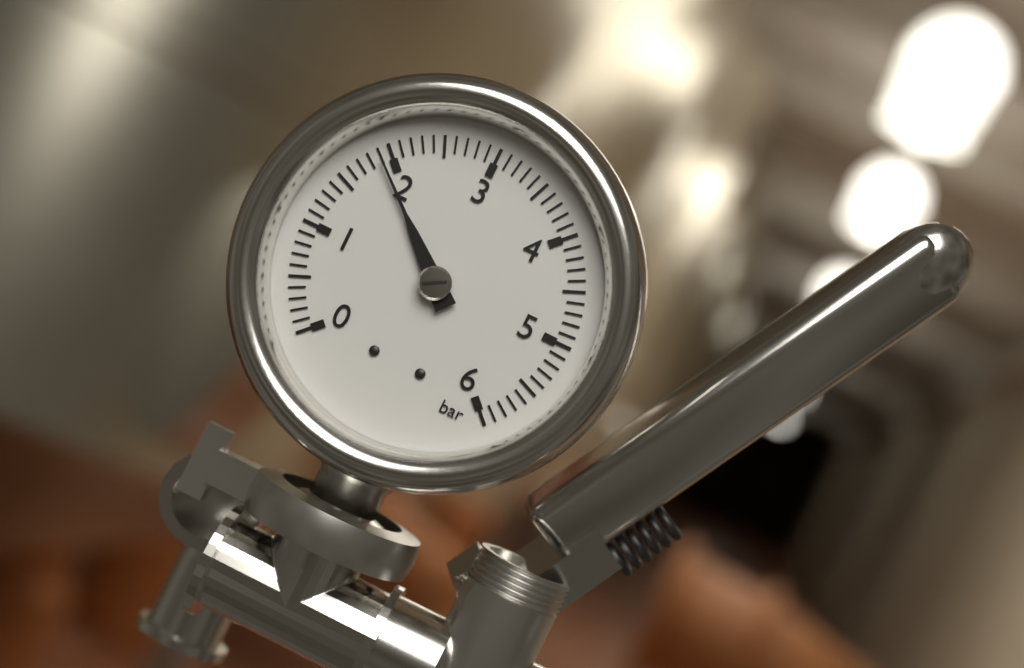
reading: 1.9 bar
